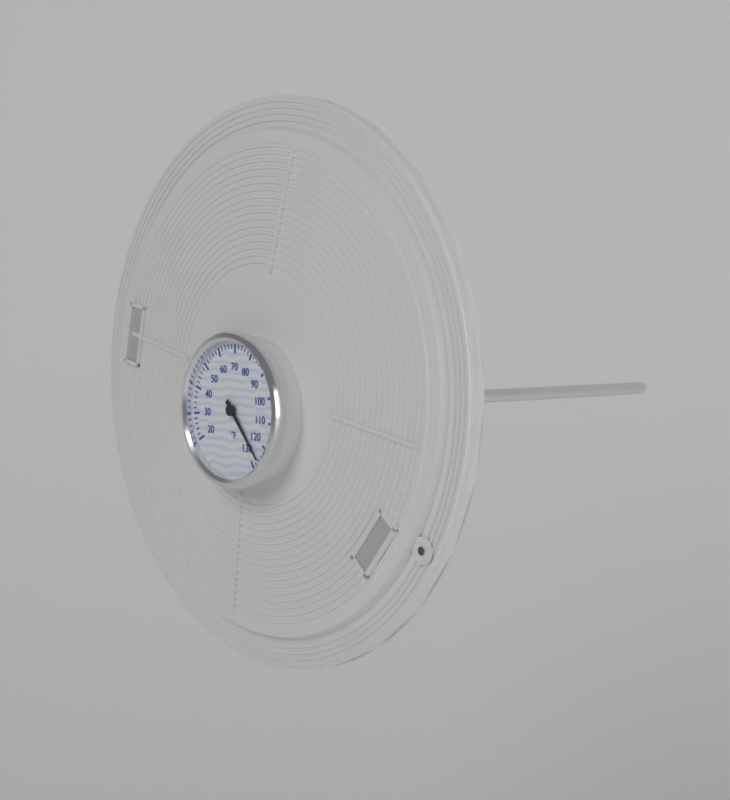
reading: 126 °F
